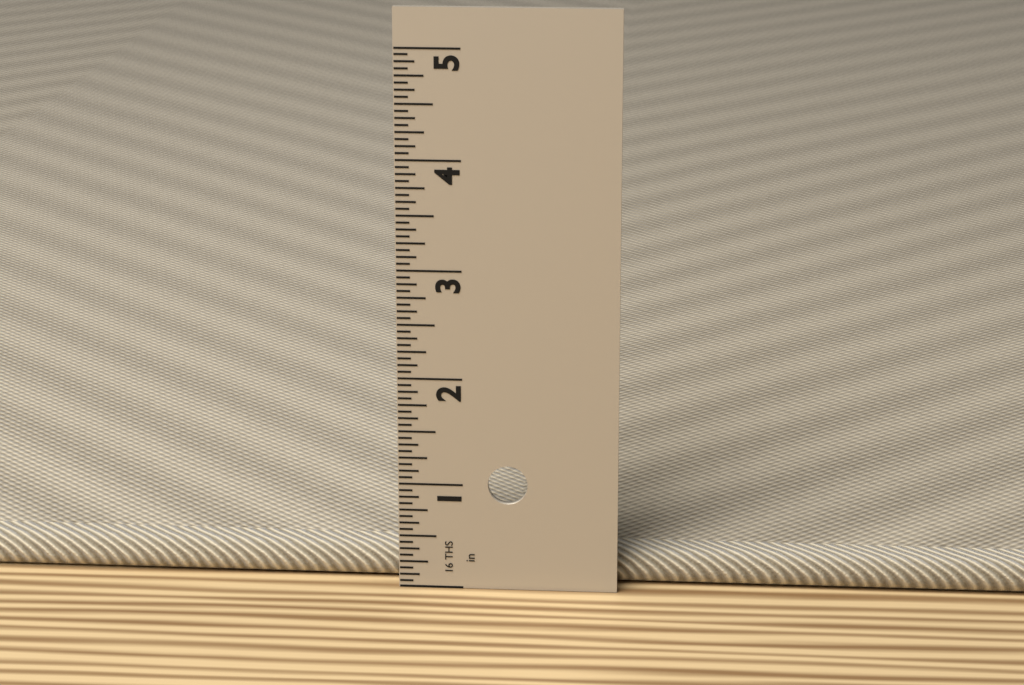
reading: 0.3125 in
